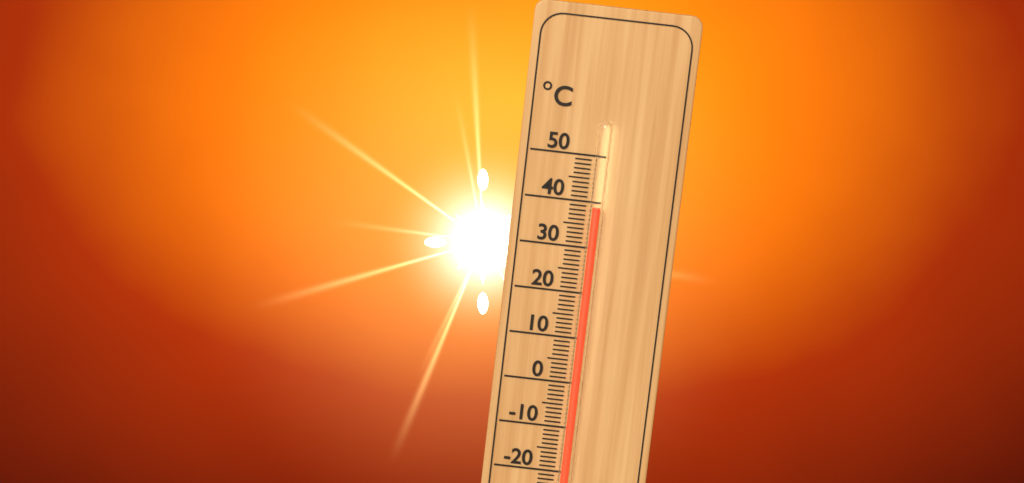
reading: 39 °C
